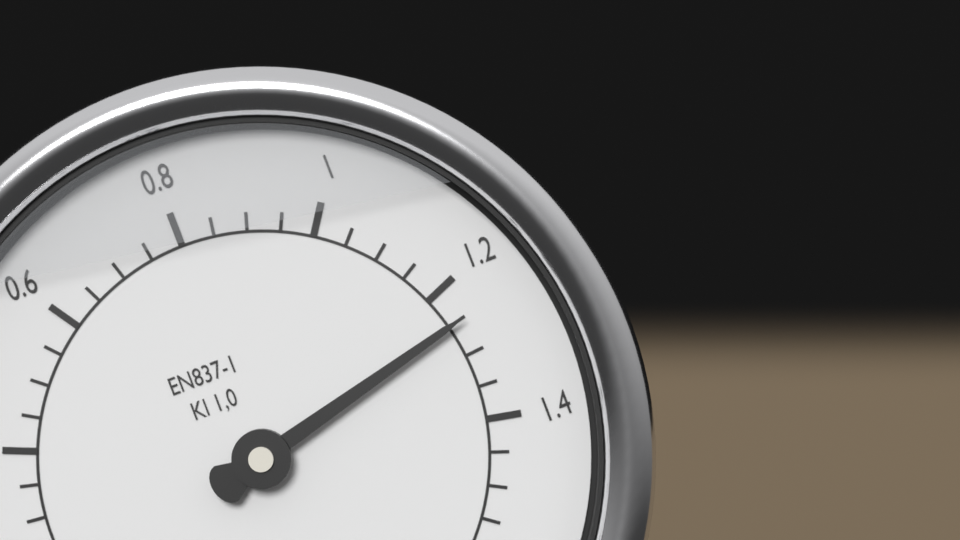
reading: 1.25 MPa
